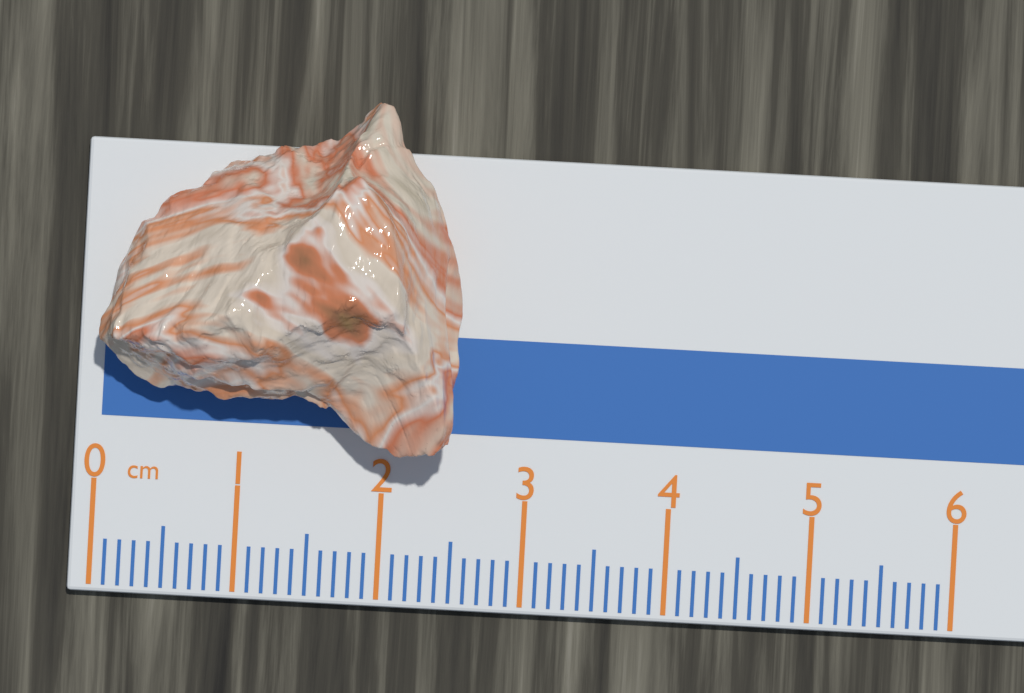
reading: 2.5 cm
